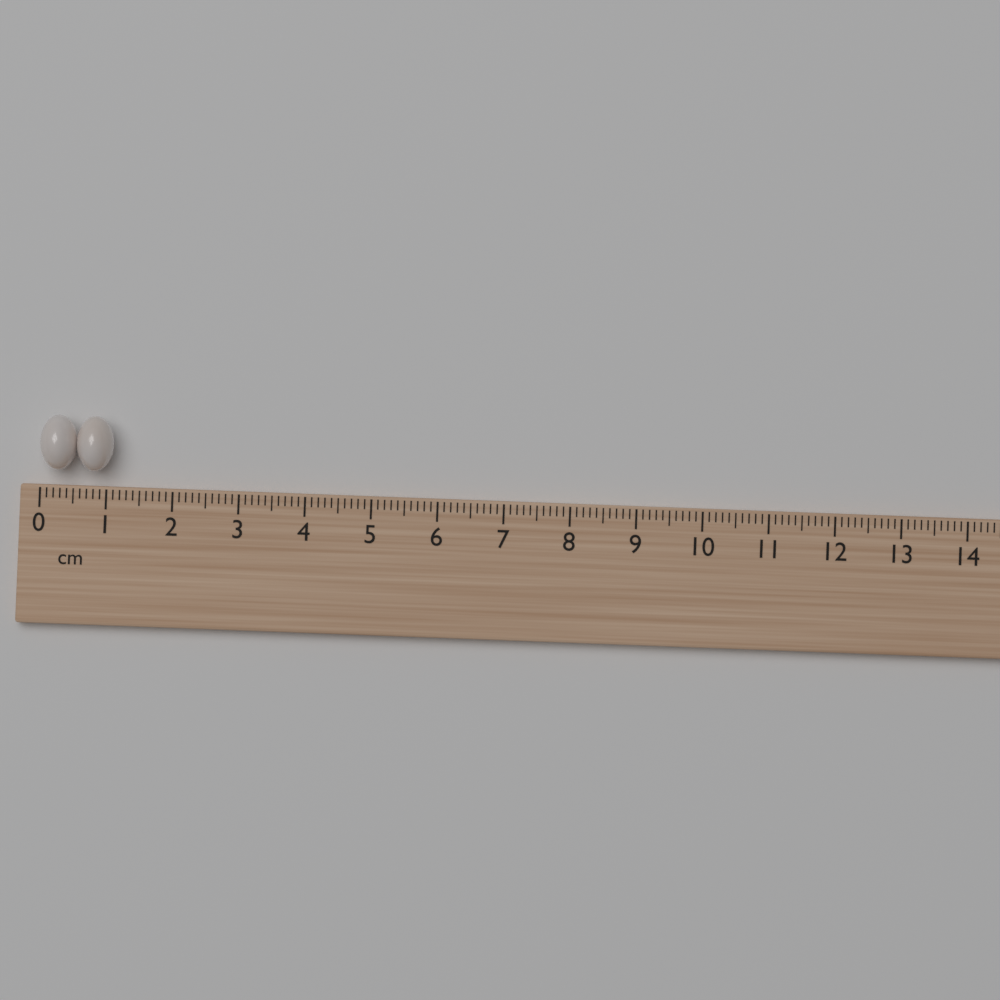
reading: 1.1 cm
